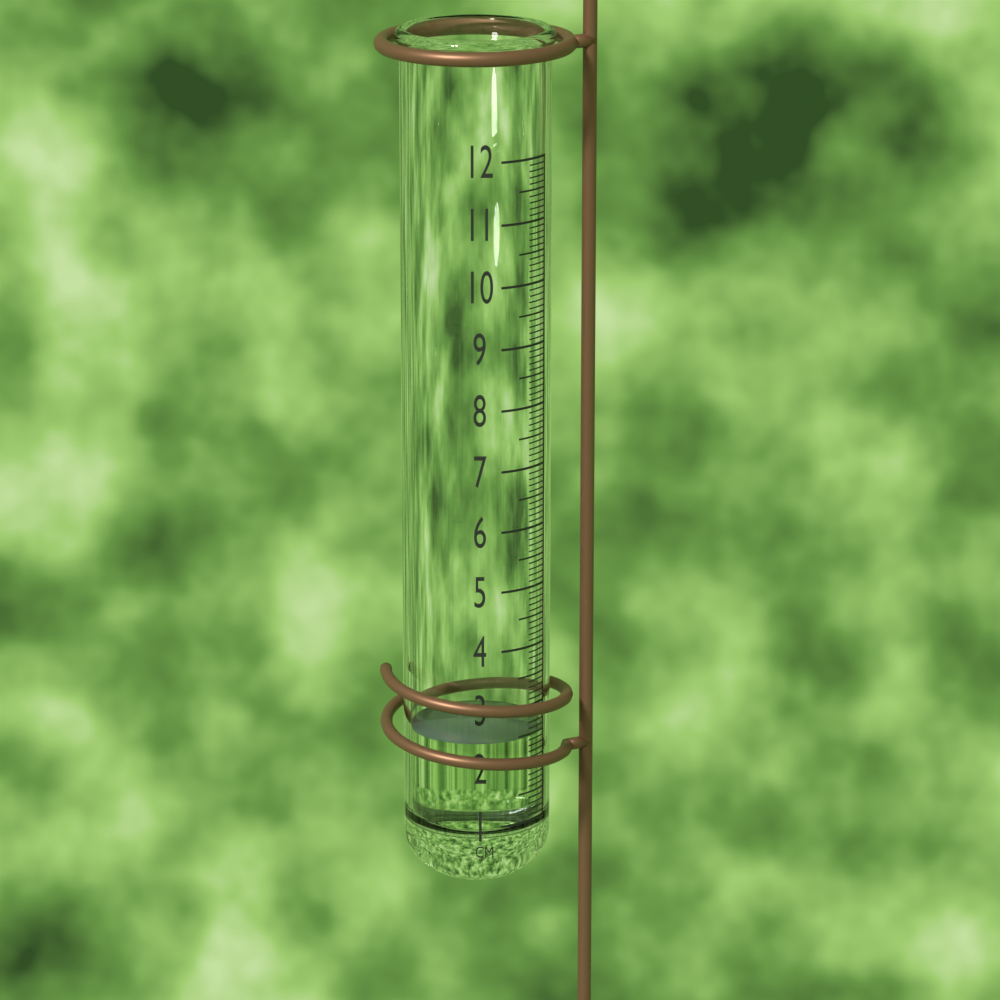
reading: 2.5 cm
